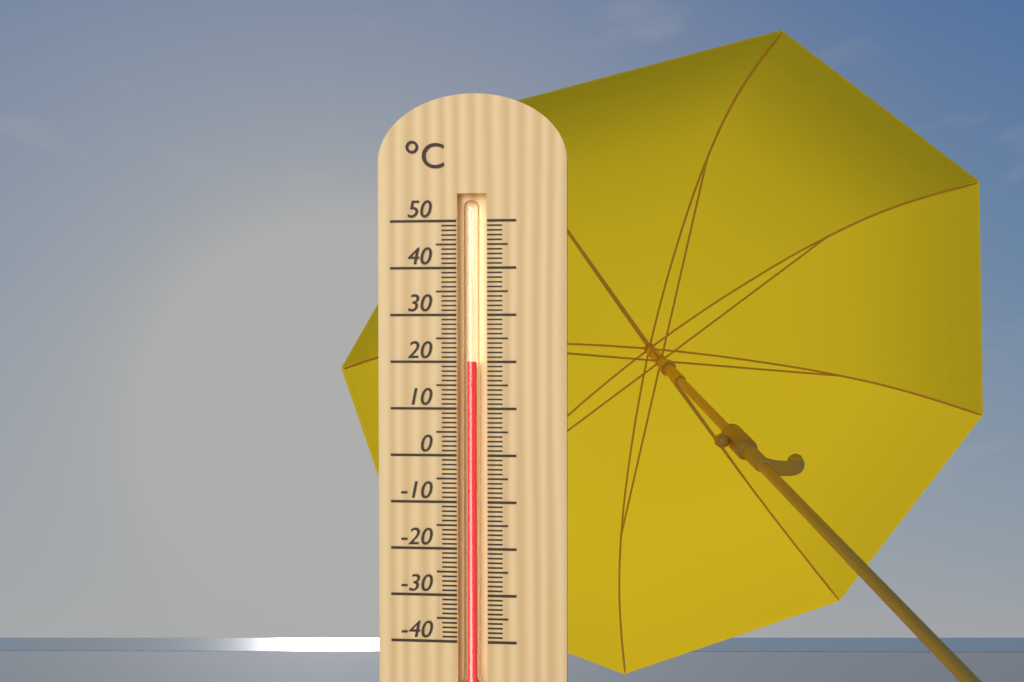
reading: 20 °C
